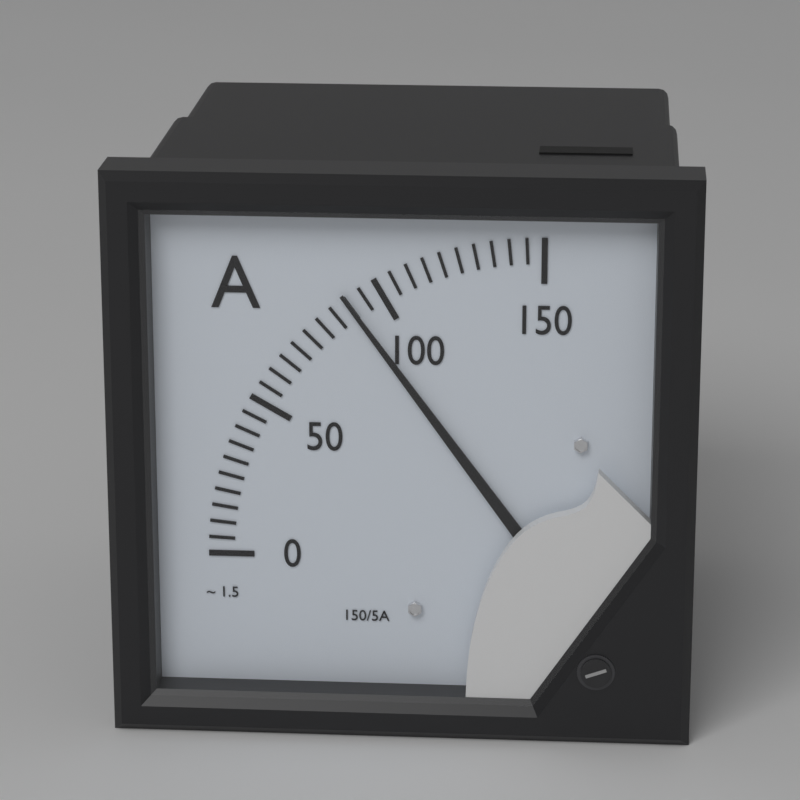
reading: 90 A
